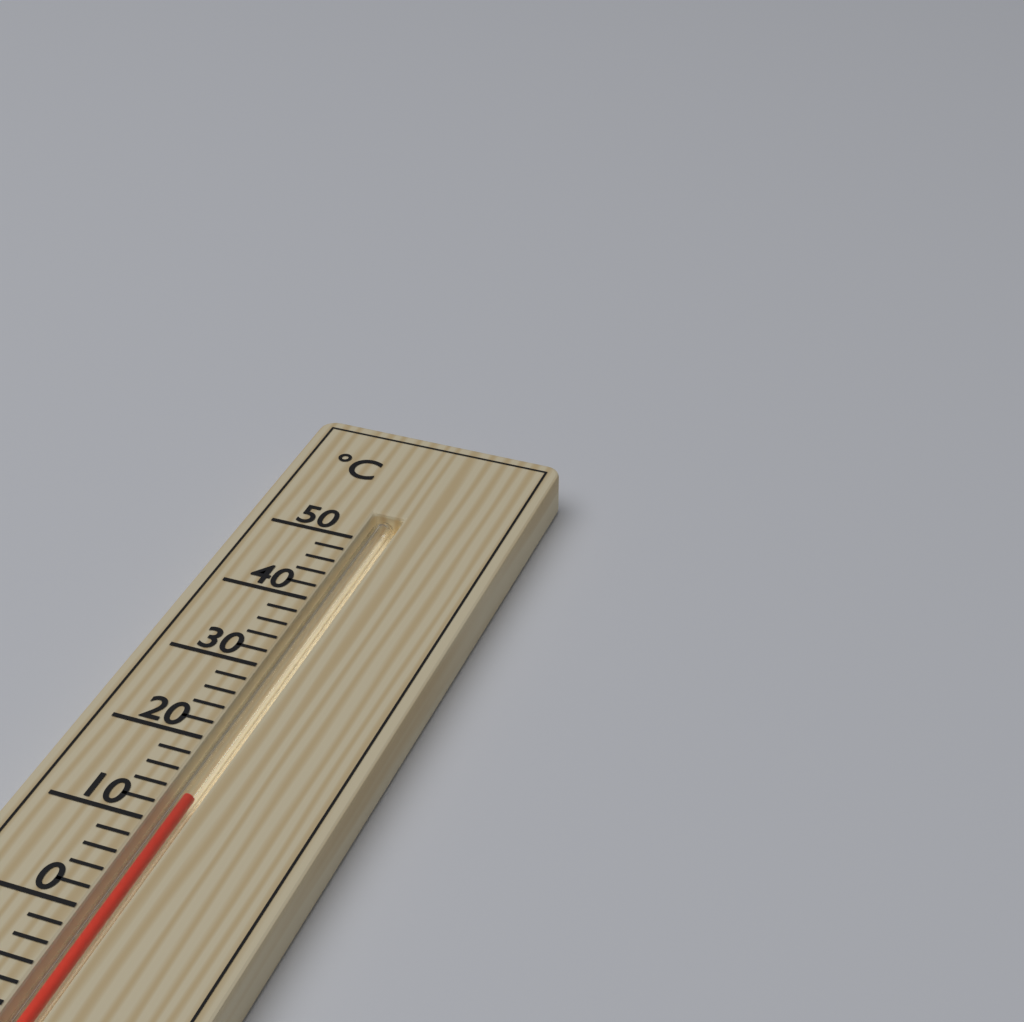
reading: 14 °C
